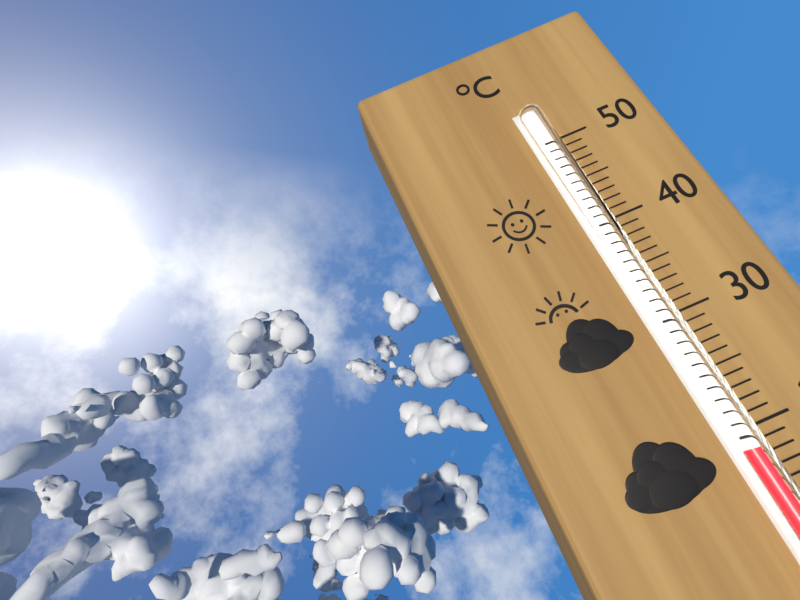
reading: 19 °C
